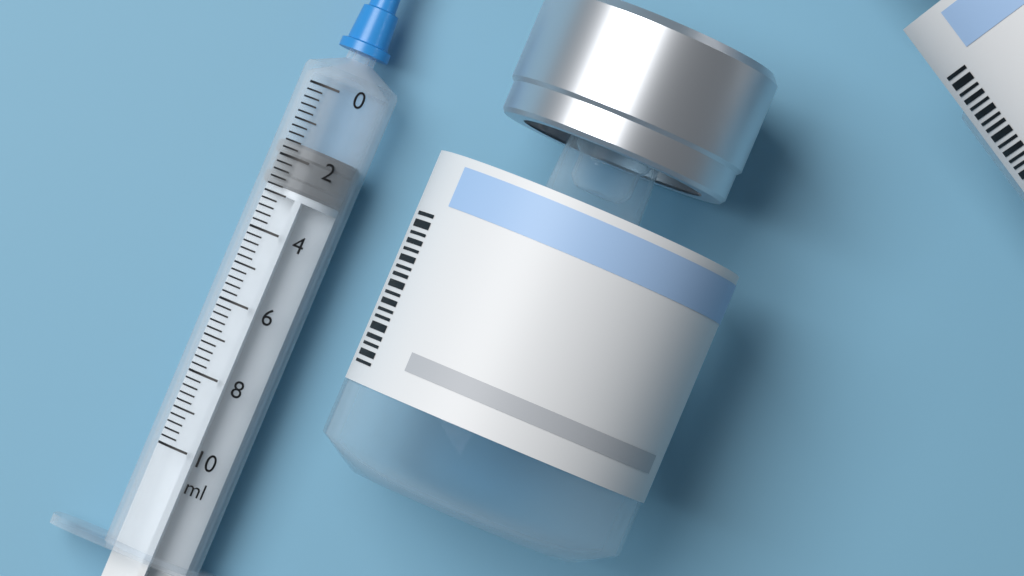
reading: 1.6 ml
